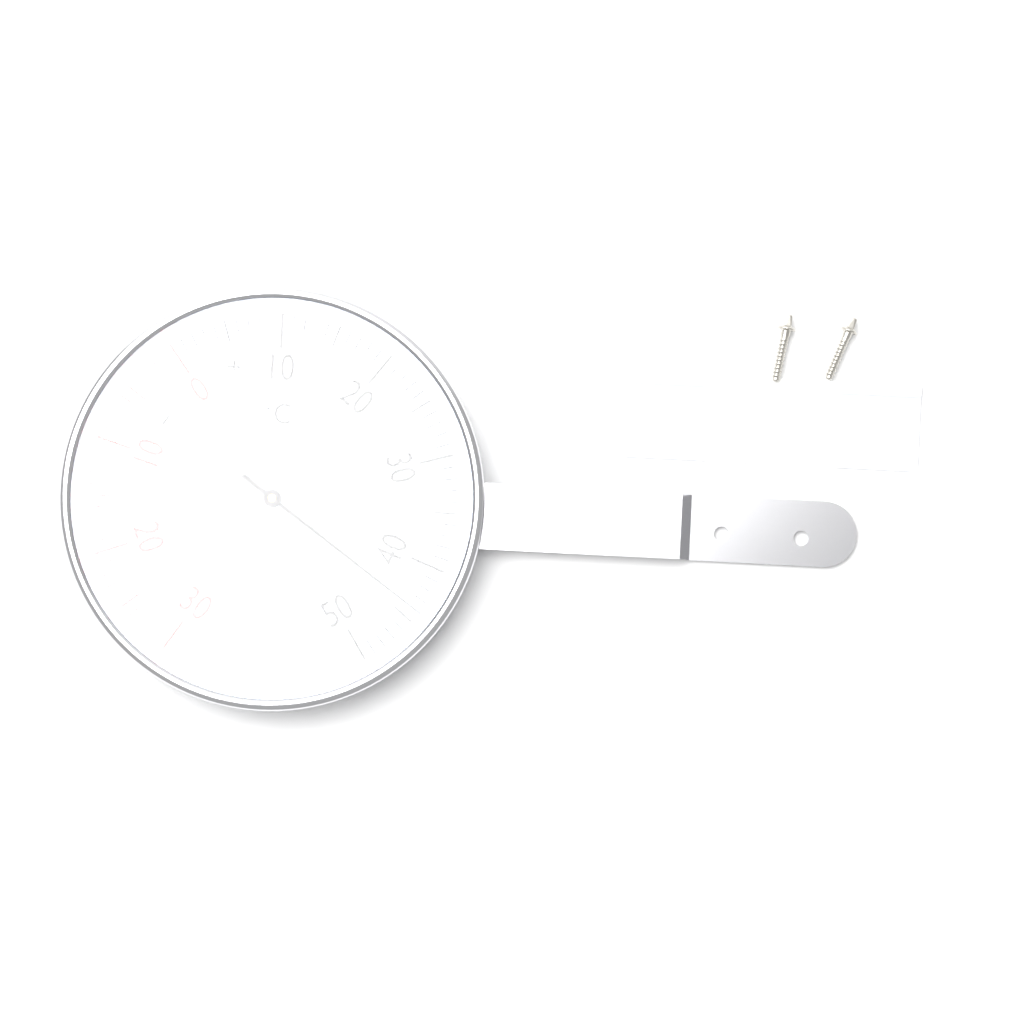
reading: 44 °C
